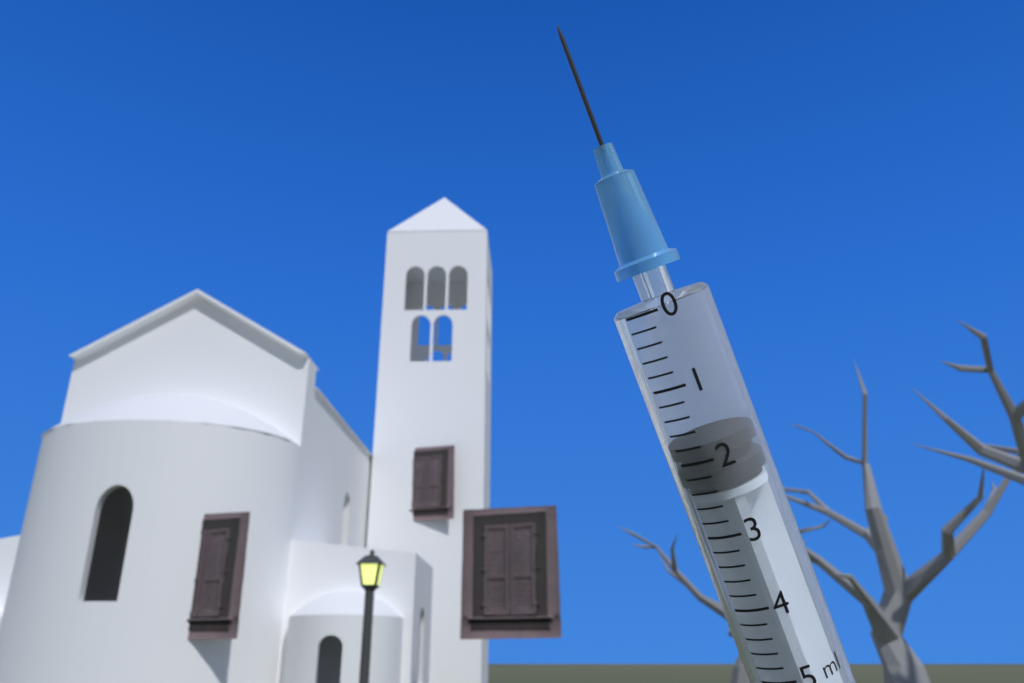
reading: 1.8 ml
